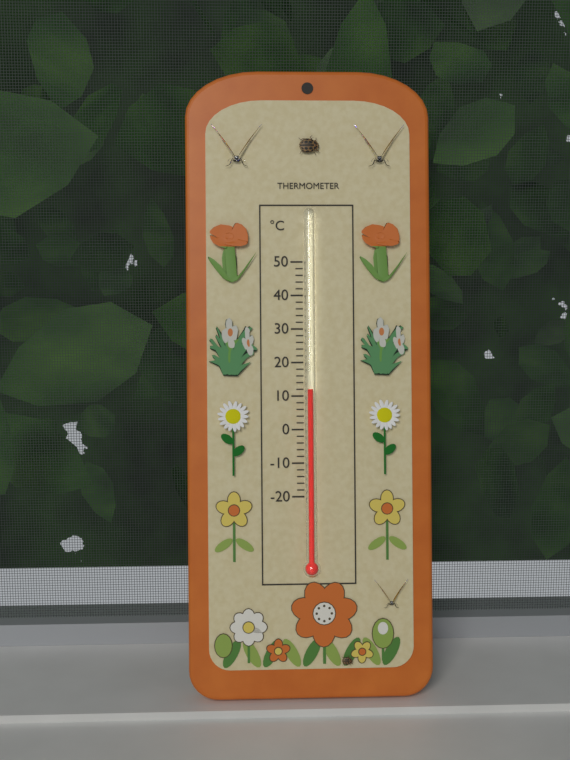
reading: 12 °C
